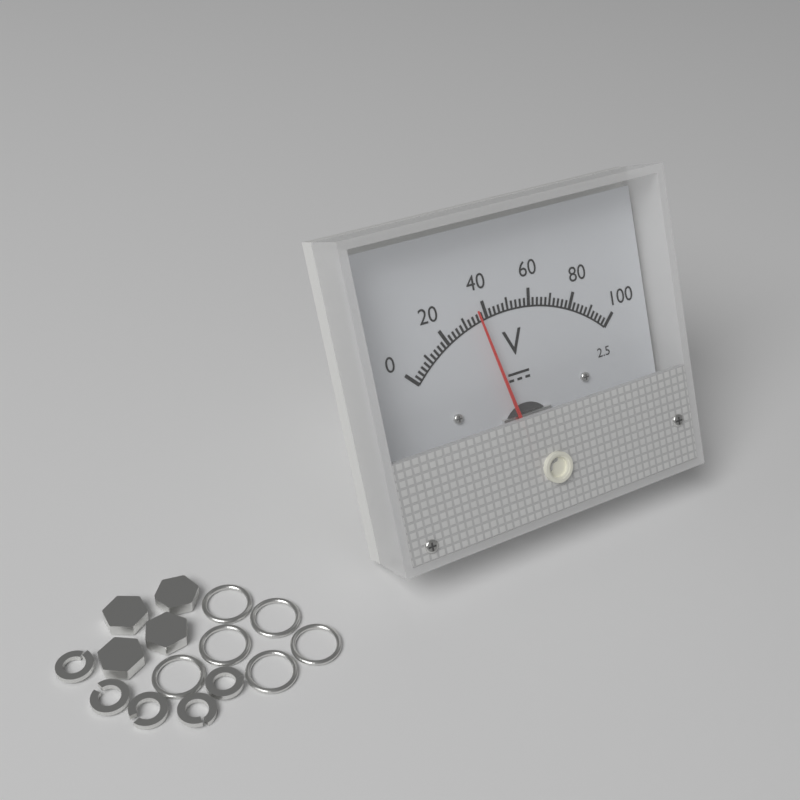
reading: 36 V
